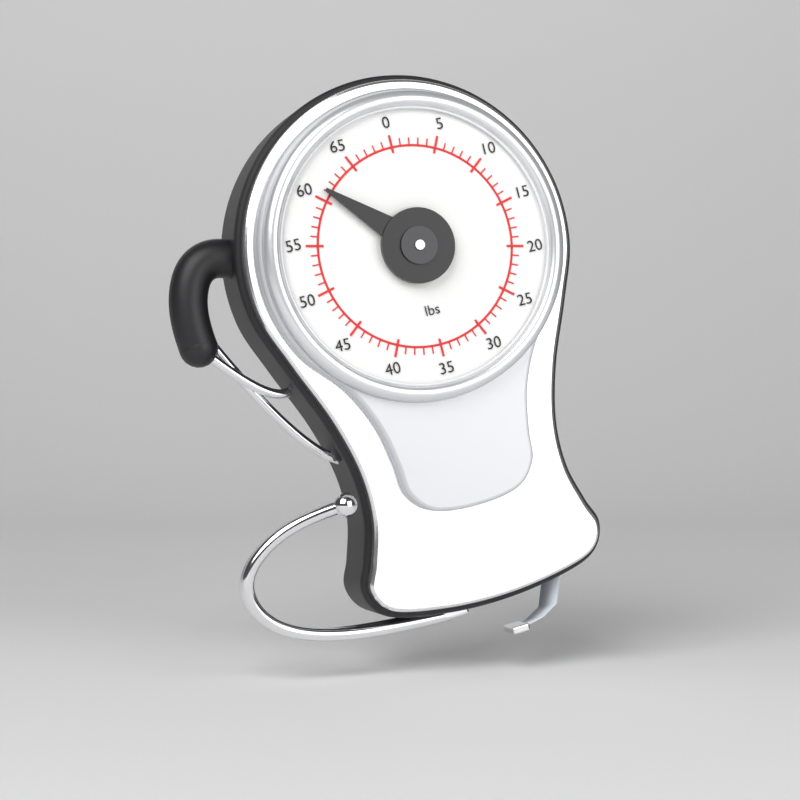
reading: 61 lbs
